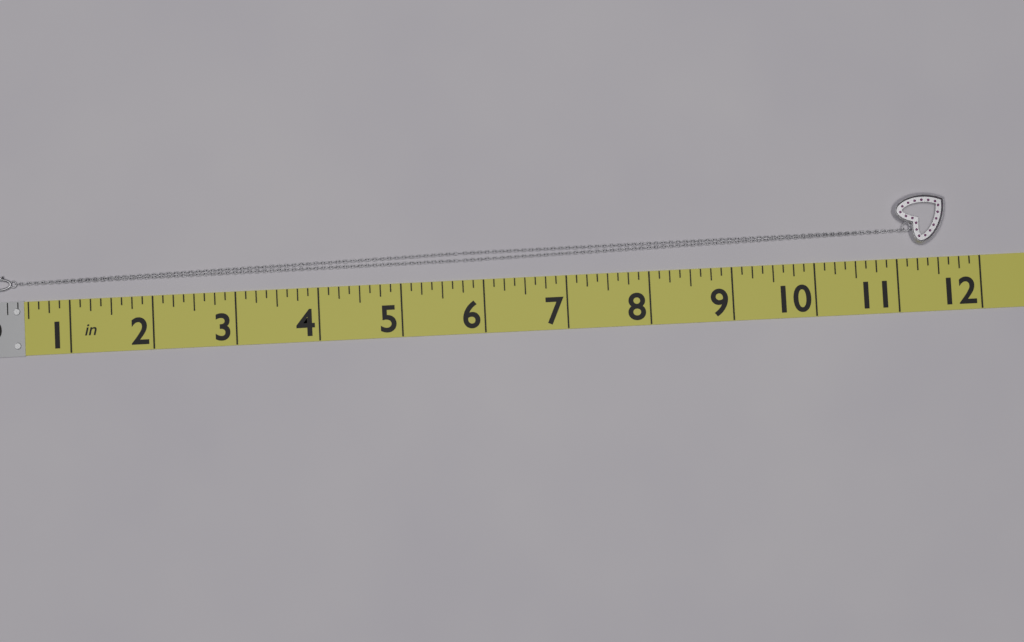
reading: 11.625 in
